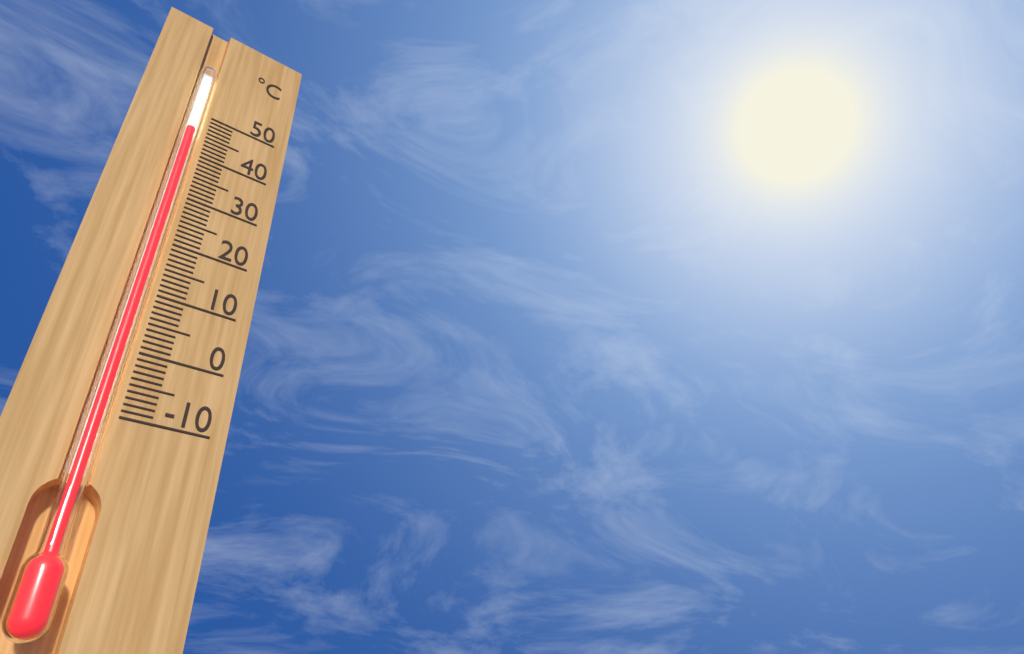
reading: 45 °C
